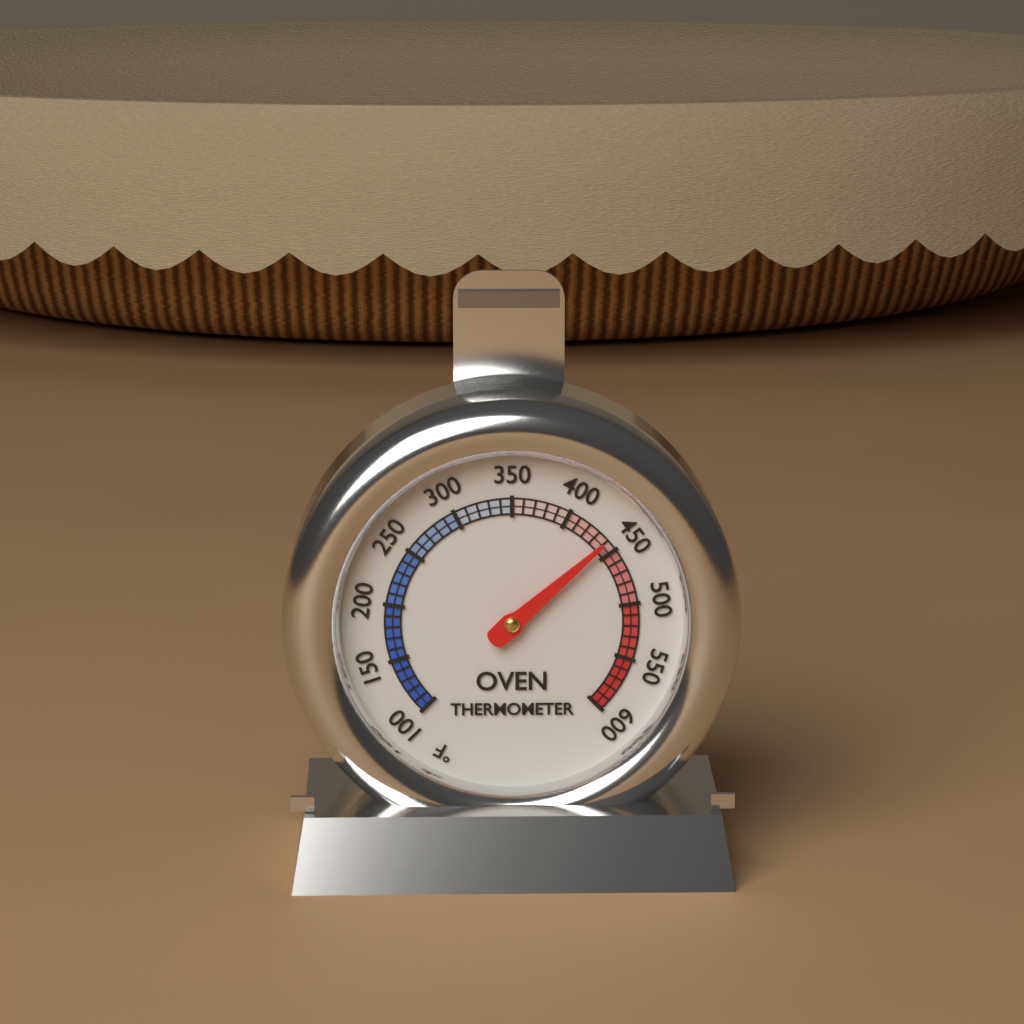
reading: 440 °F
